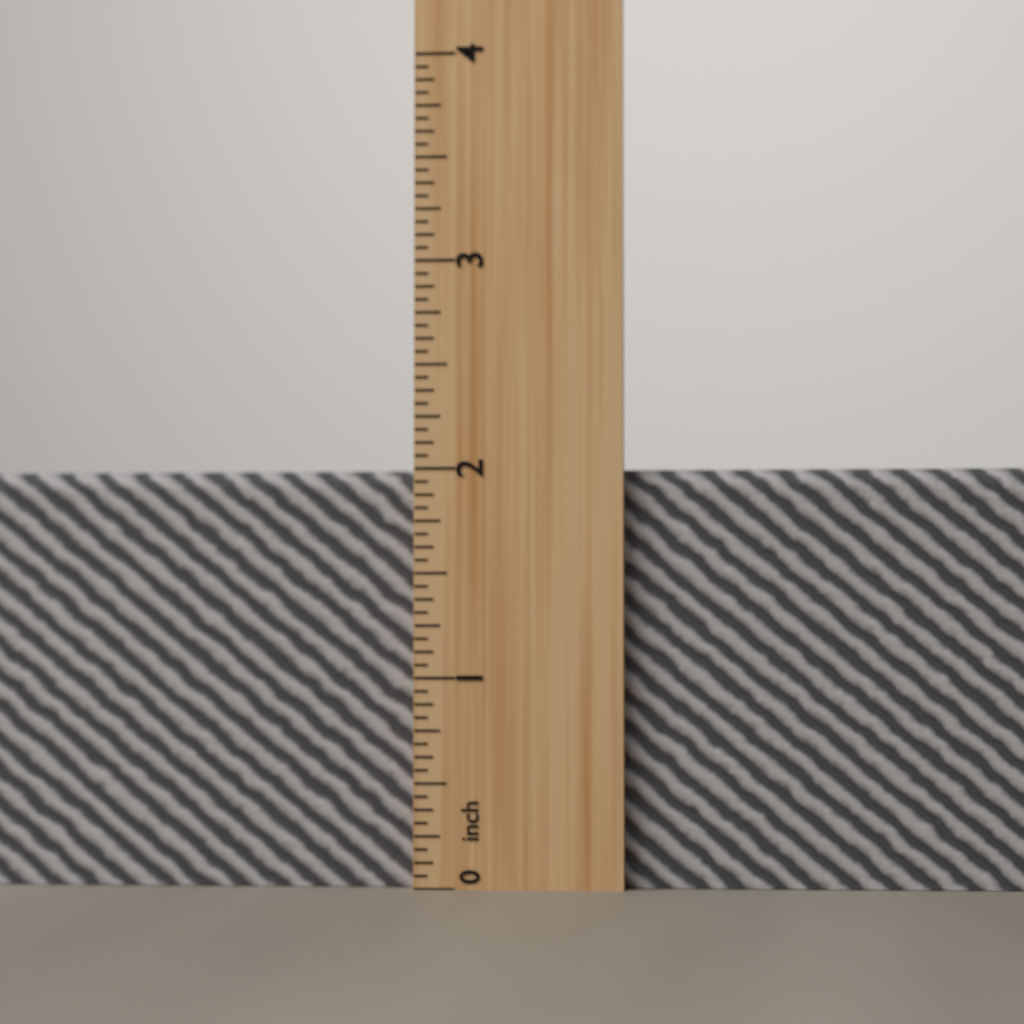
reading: 2.0000 inch
